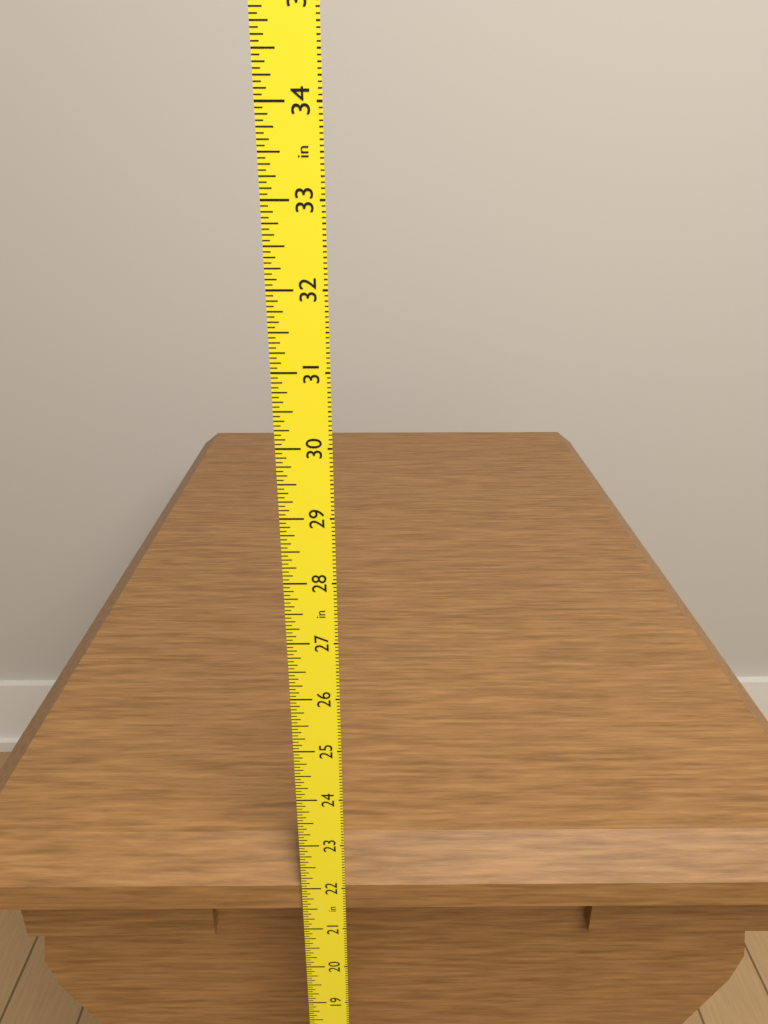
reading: 22.6875 in
